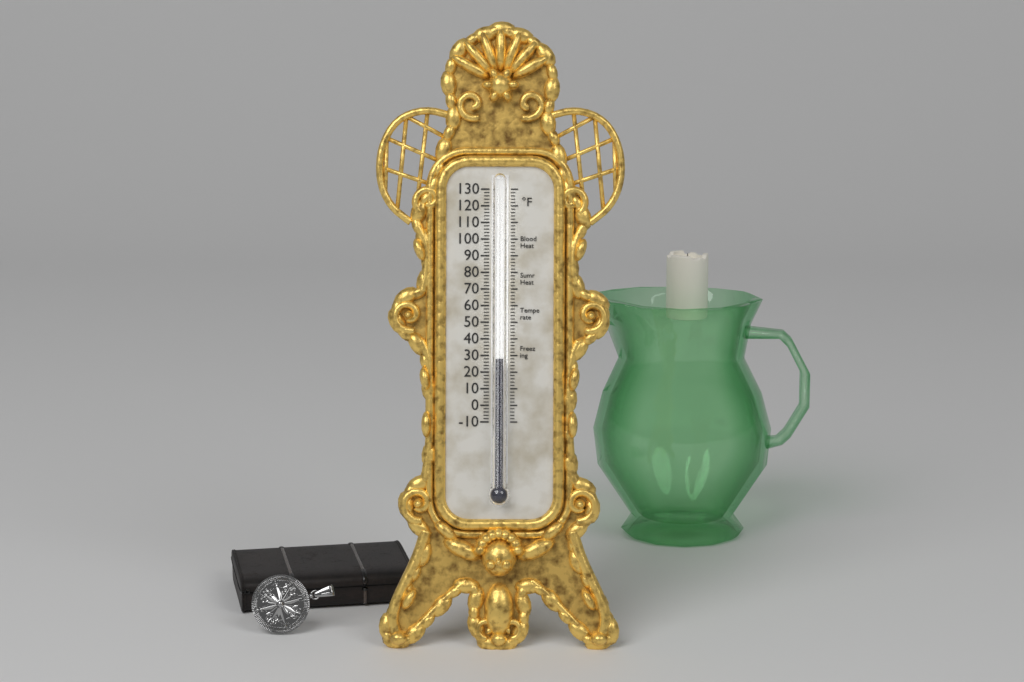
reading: 28 °F
